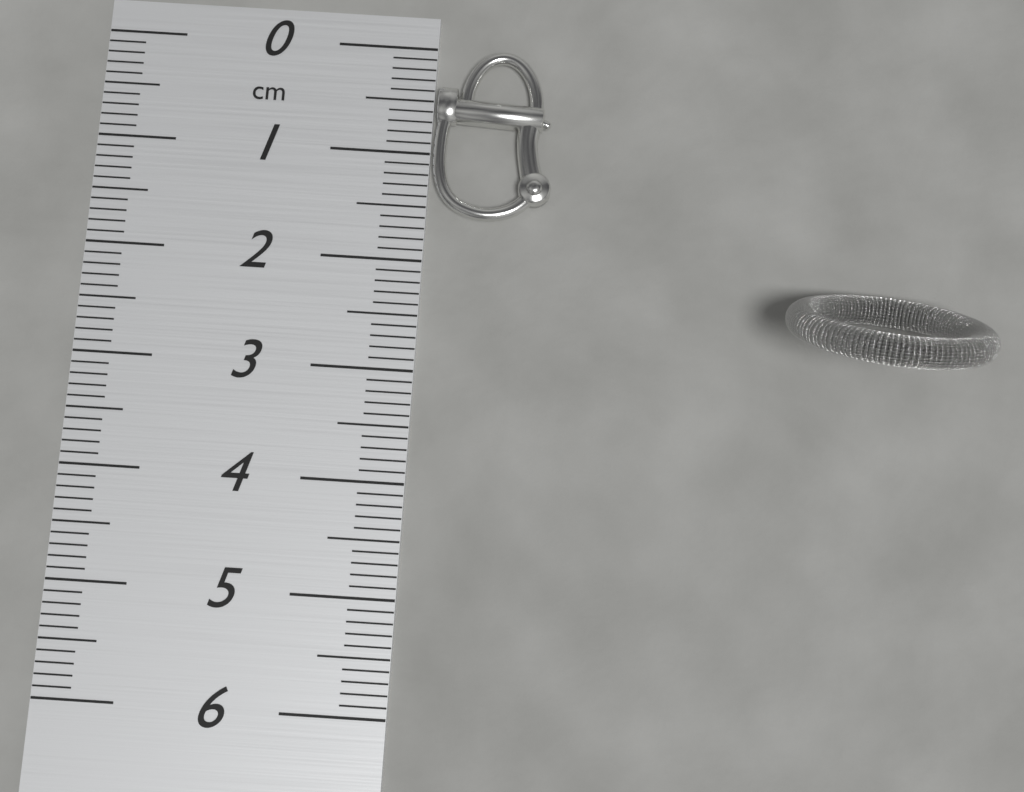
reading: 1.6 cm
